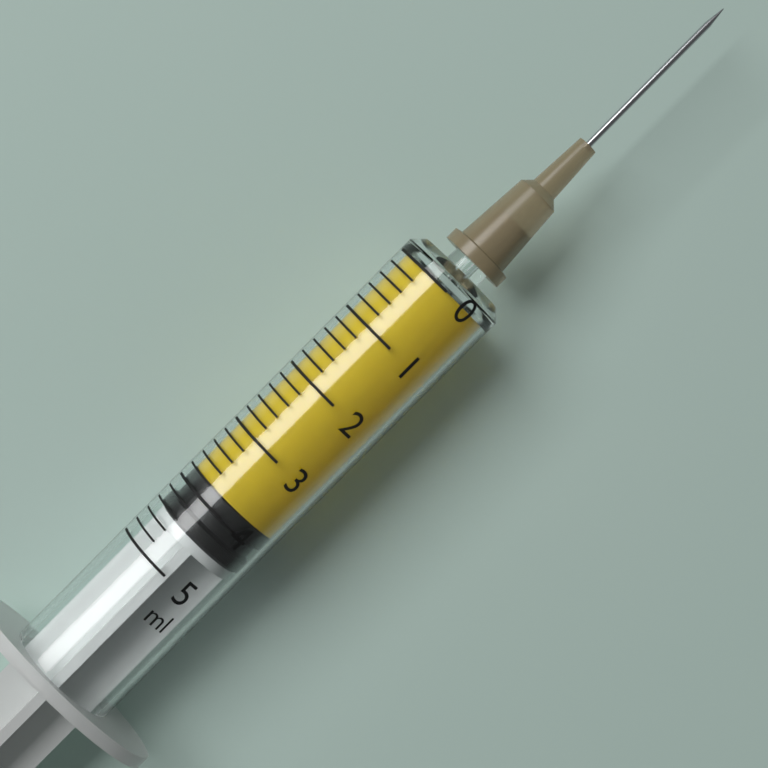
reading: 3.8 ml
